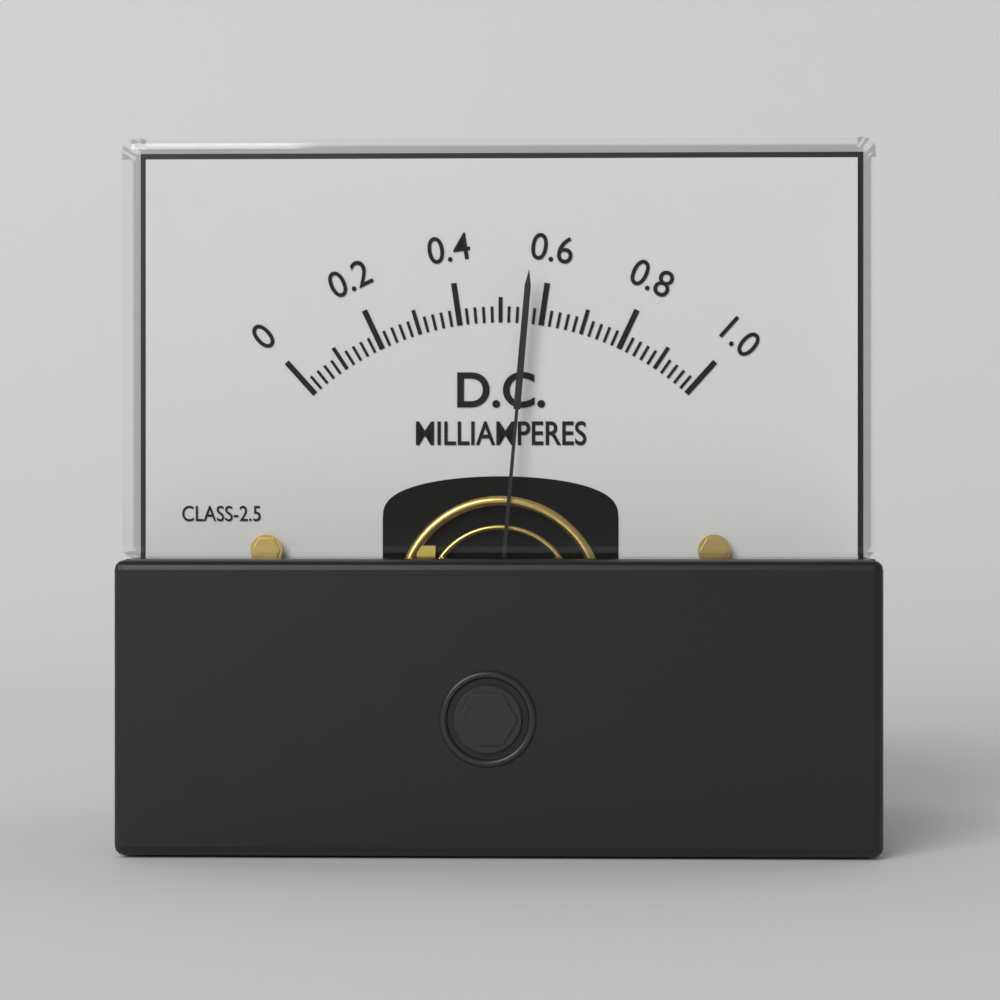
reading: 0.56 mA
